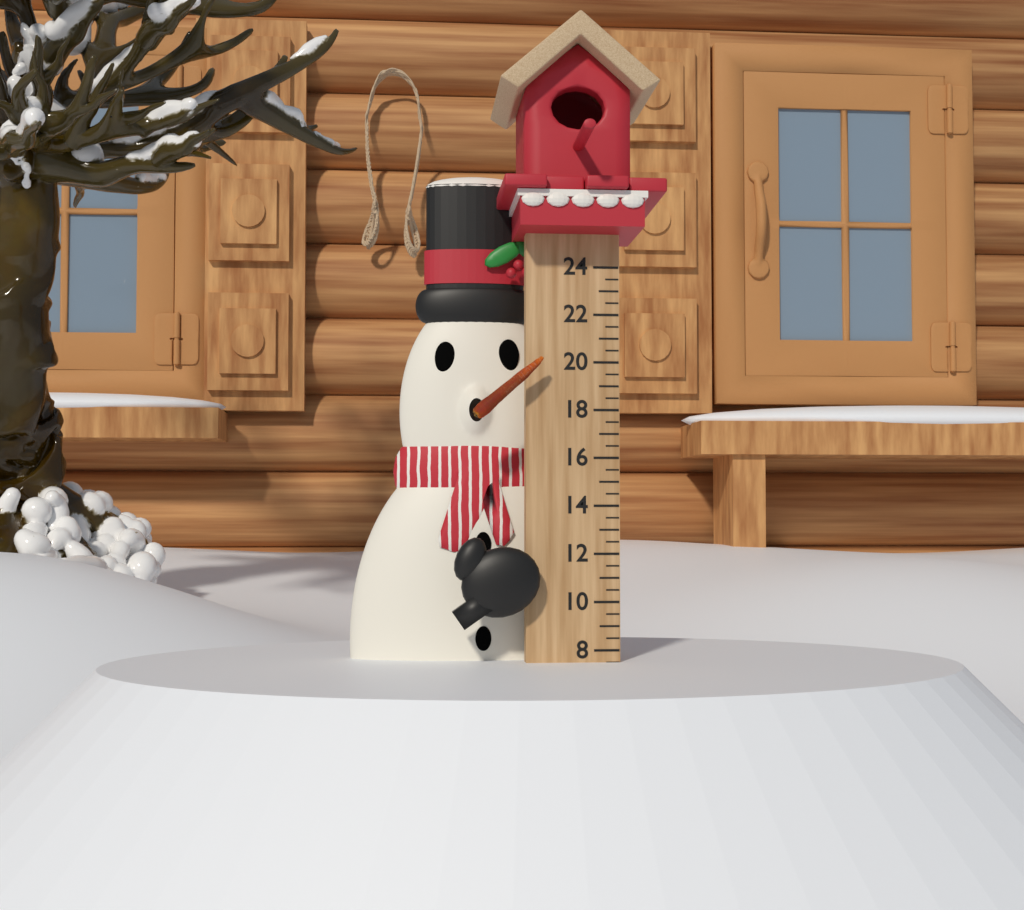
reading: 7.5 (no unit)
